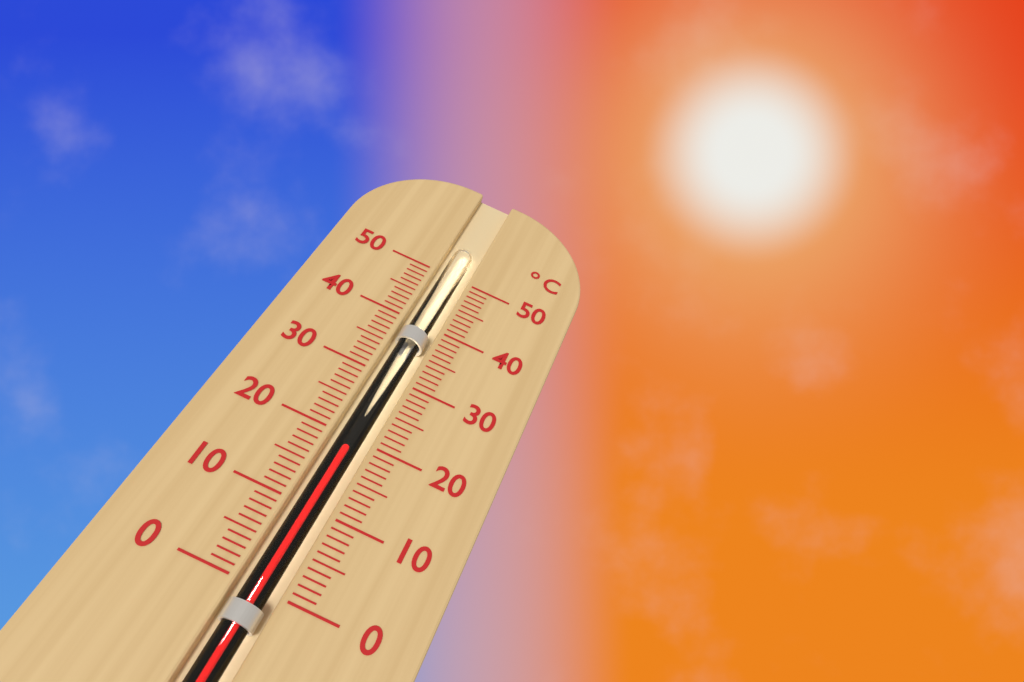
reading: 19 °C
